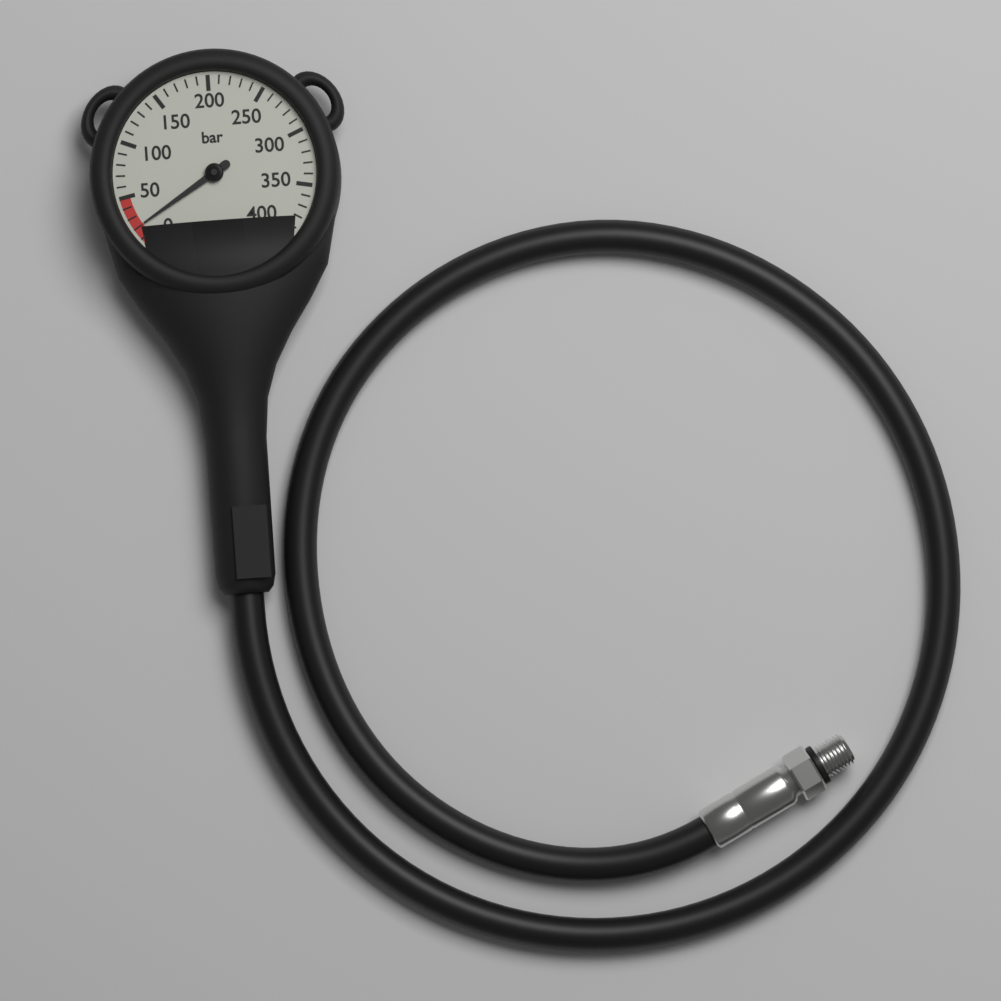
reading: 20 bar
